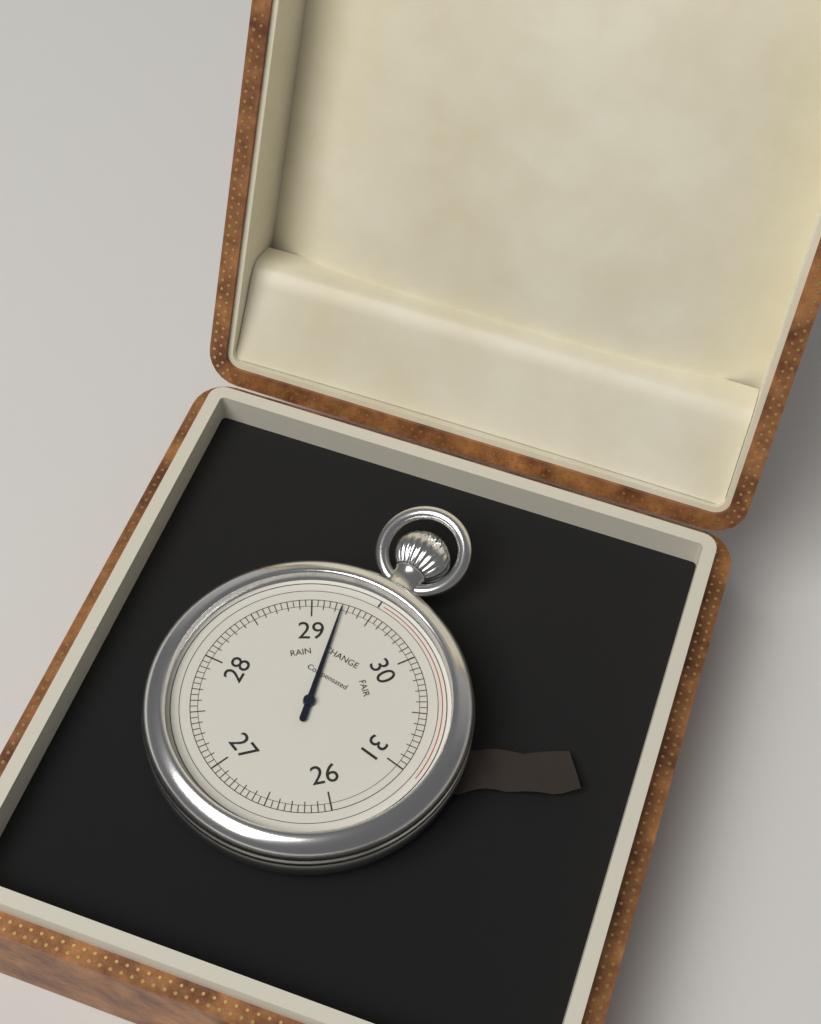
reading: 29.25 (no unit)
